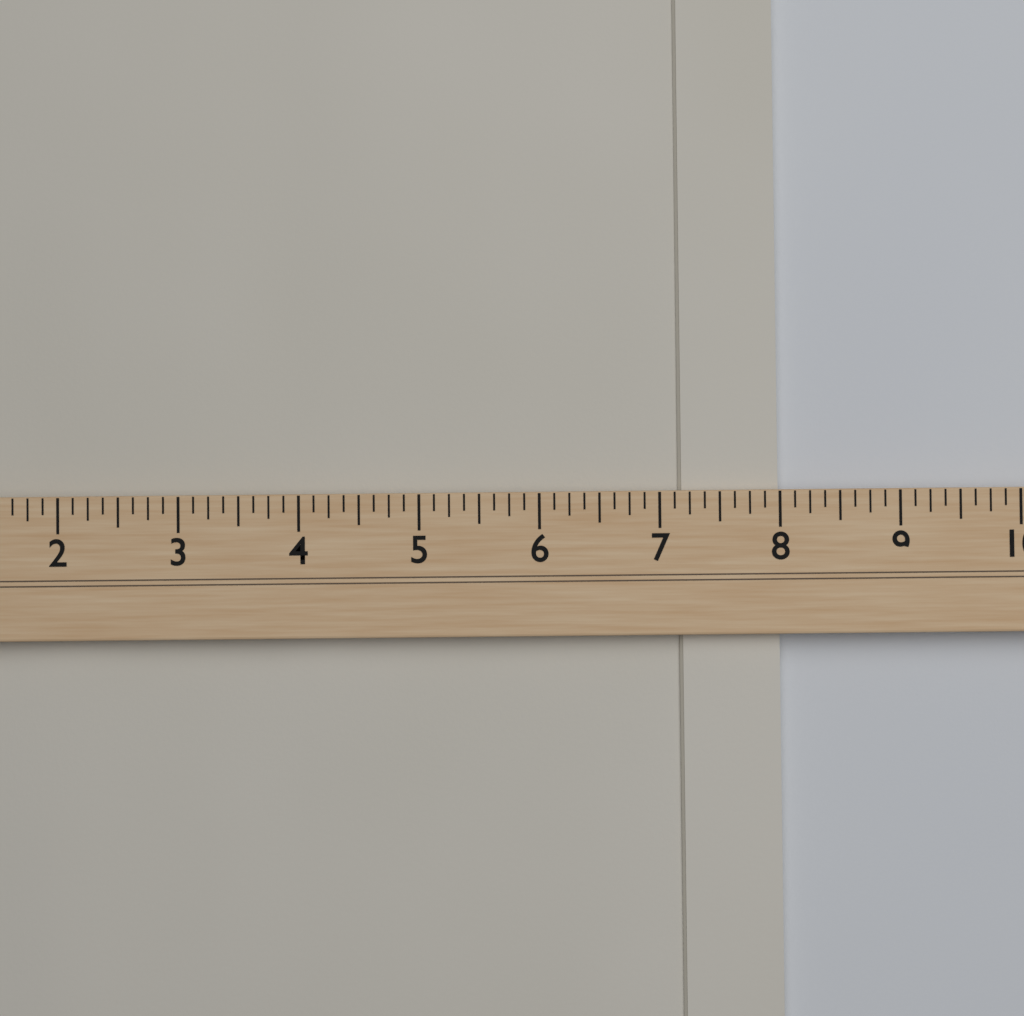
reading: 8.000 (no unit)
